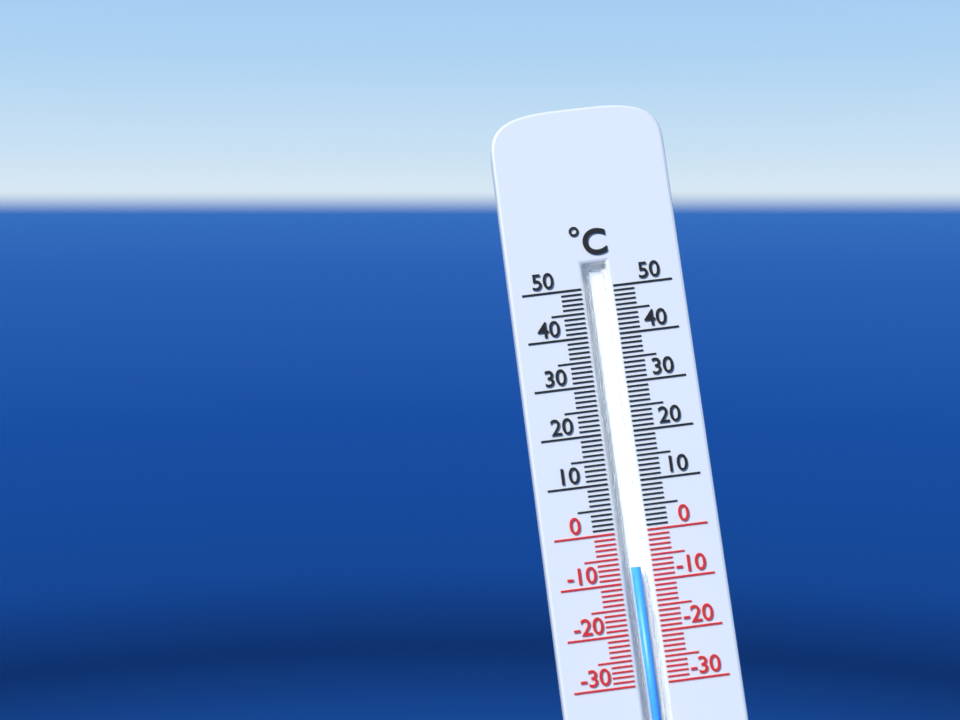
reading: -7 °C
